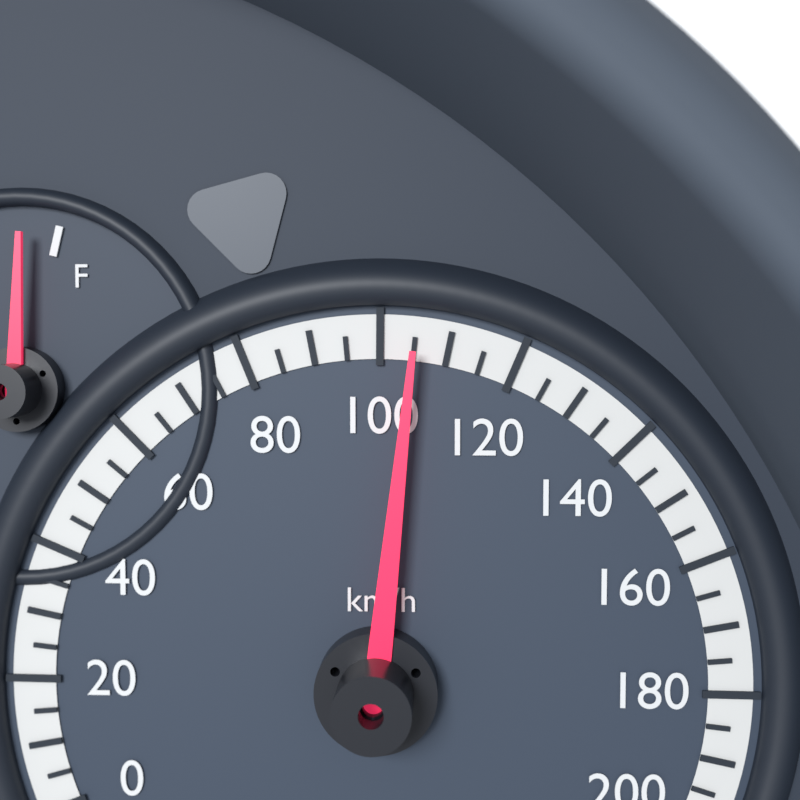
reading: 105 km/h
